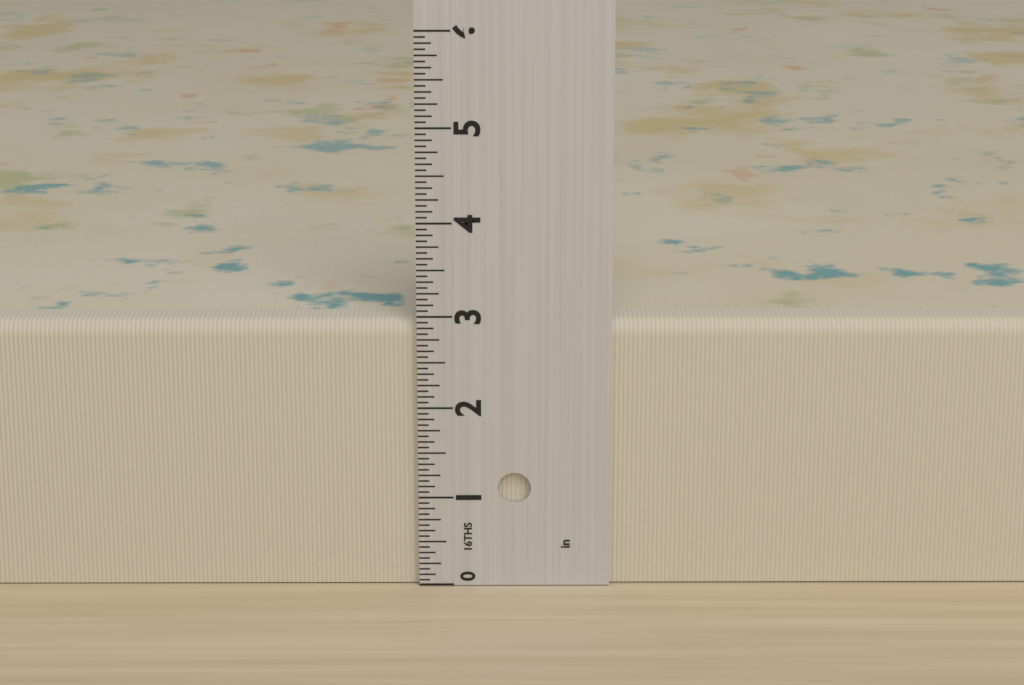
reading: 2.9375 in
